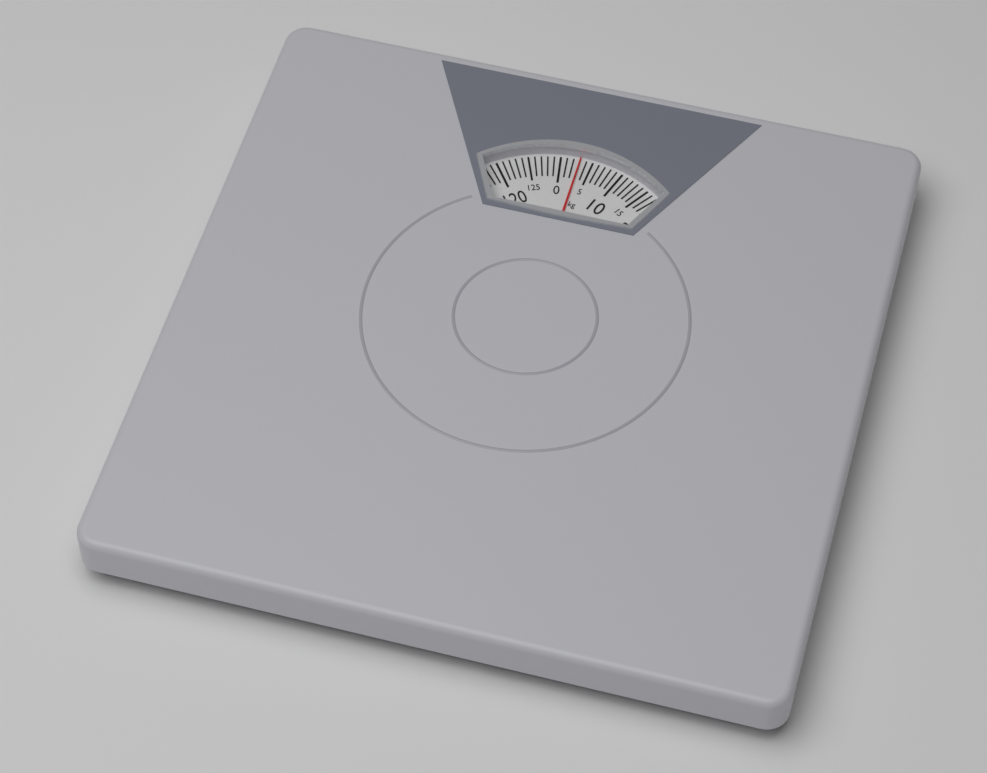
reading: 3 kg
